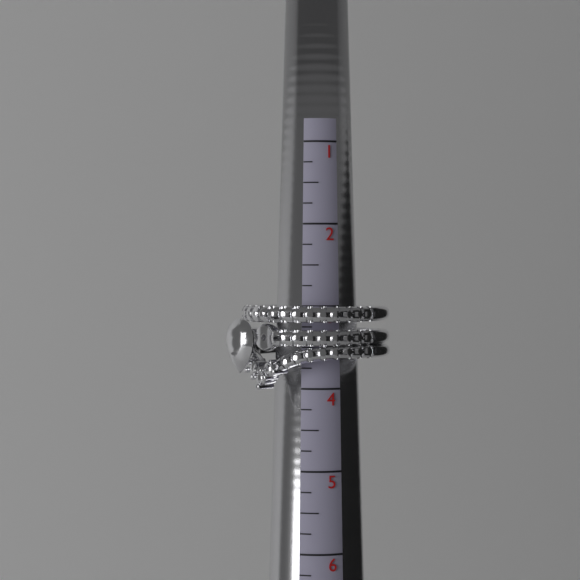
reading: 4.00 (no unit)
